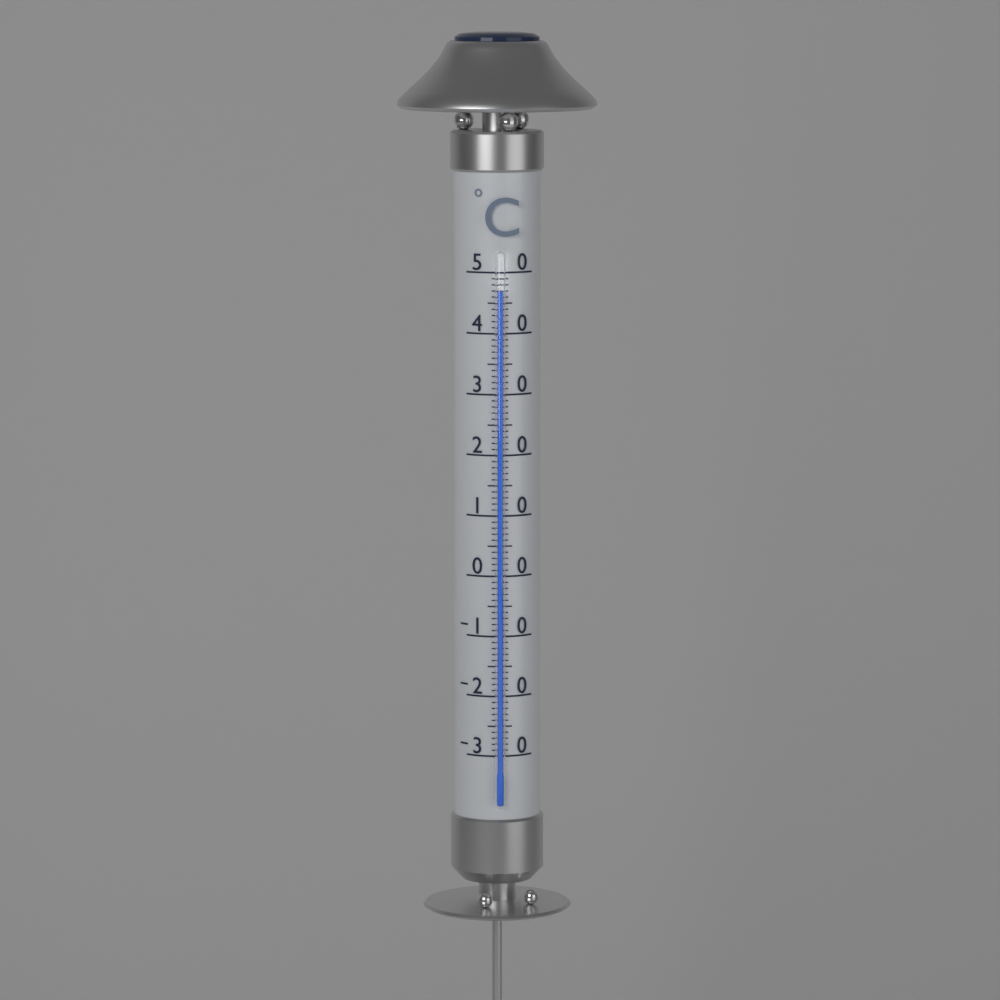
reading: 47 °C
